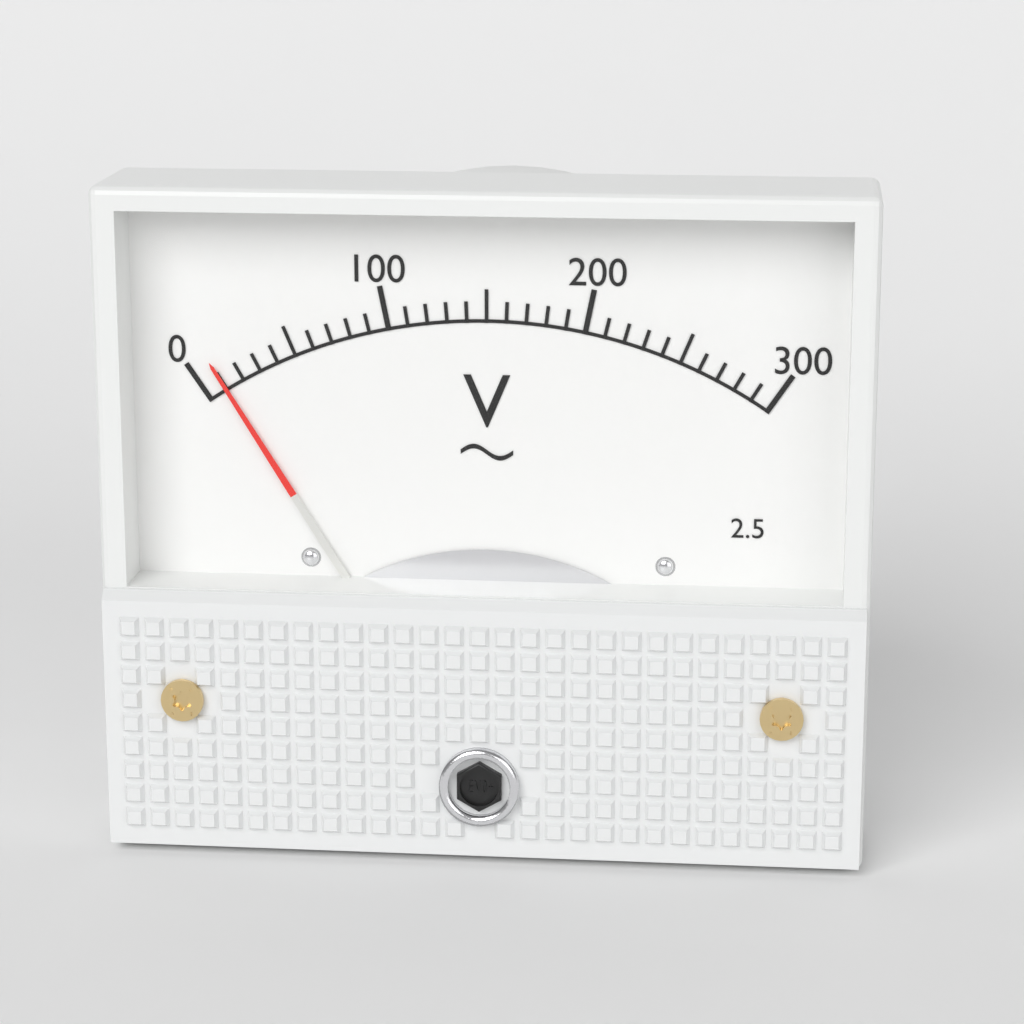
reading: 10 V
